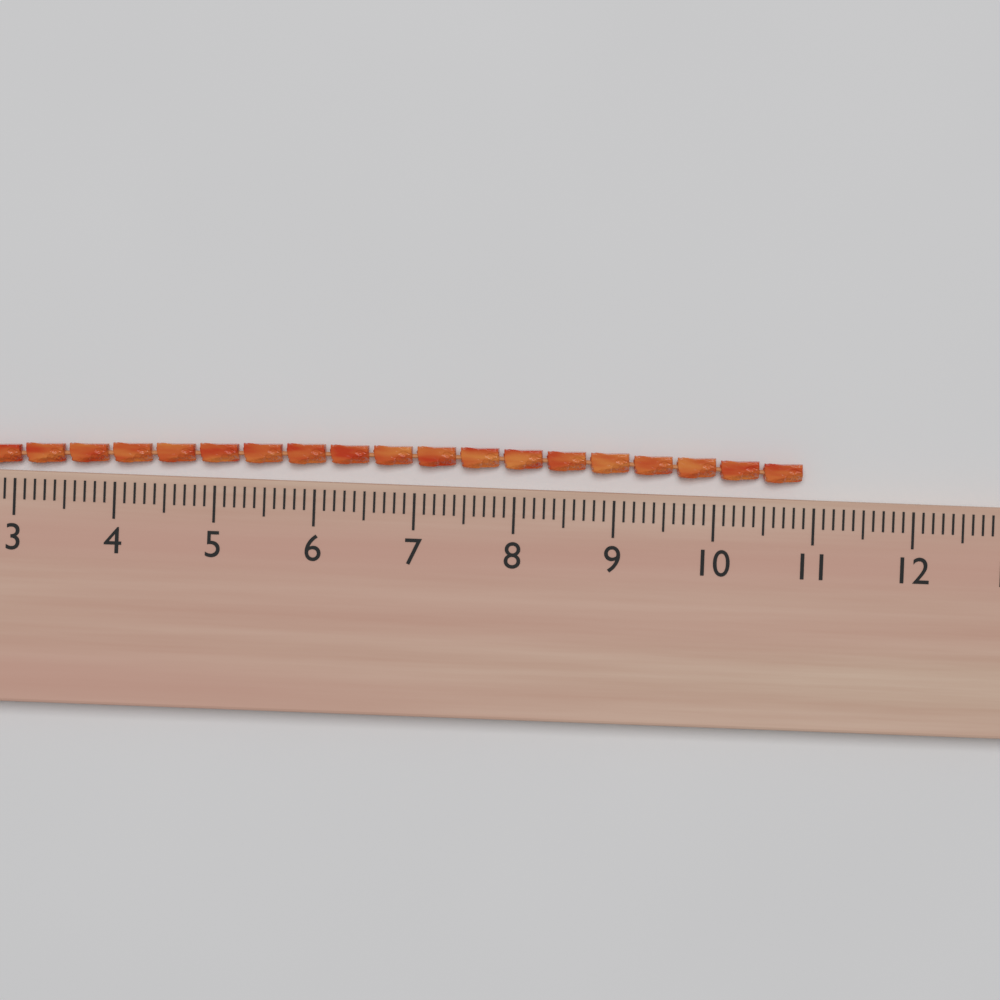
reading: 10.9 (no unit)
